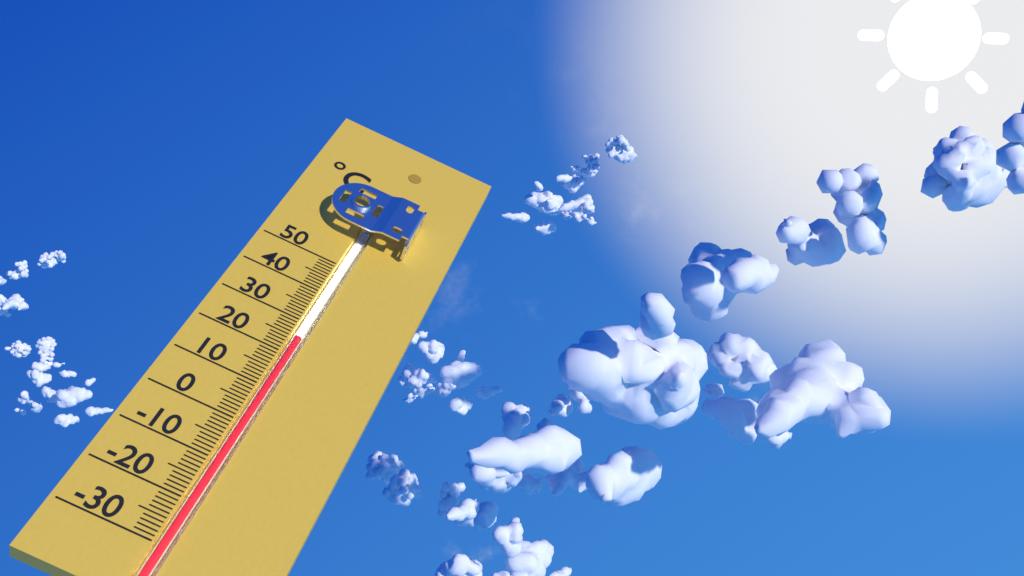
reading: 25 °C
